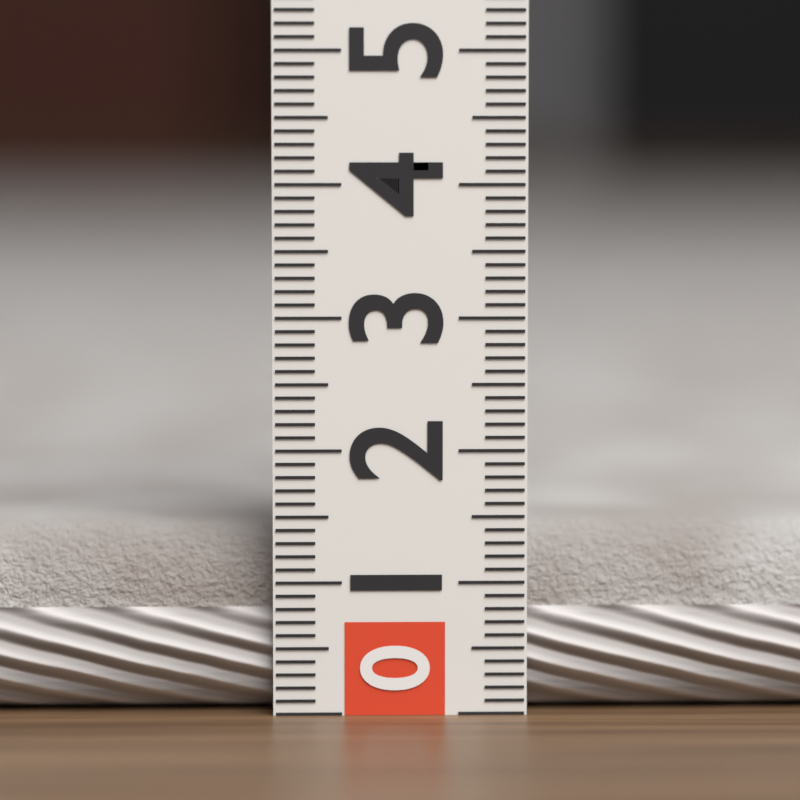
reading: 1.4 (no unit)
